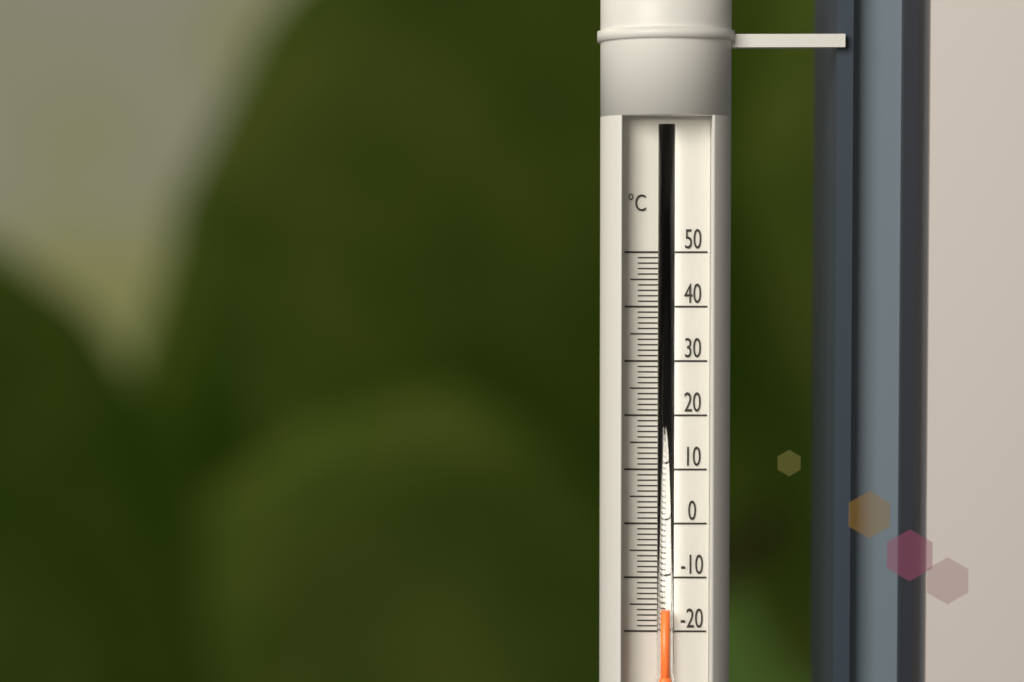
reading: -16 °C
